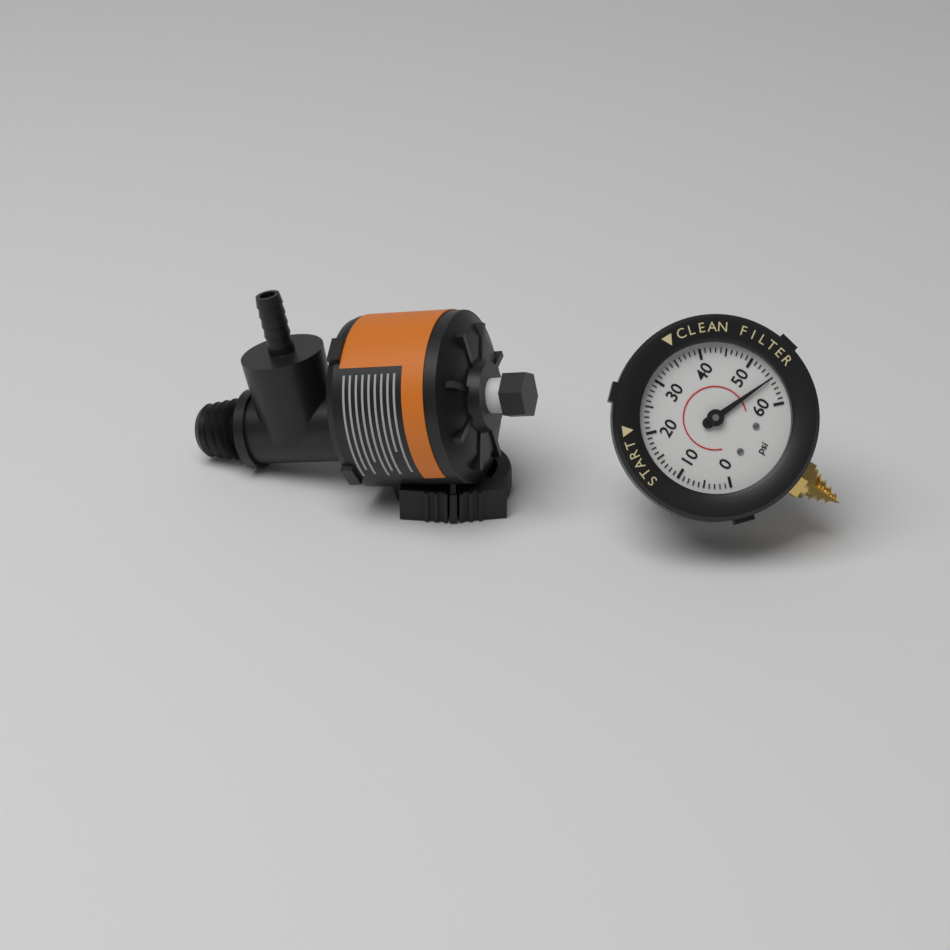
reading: 55 psi
